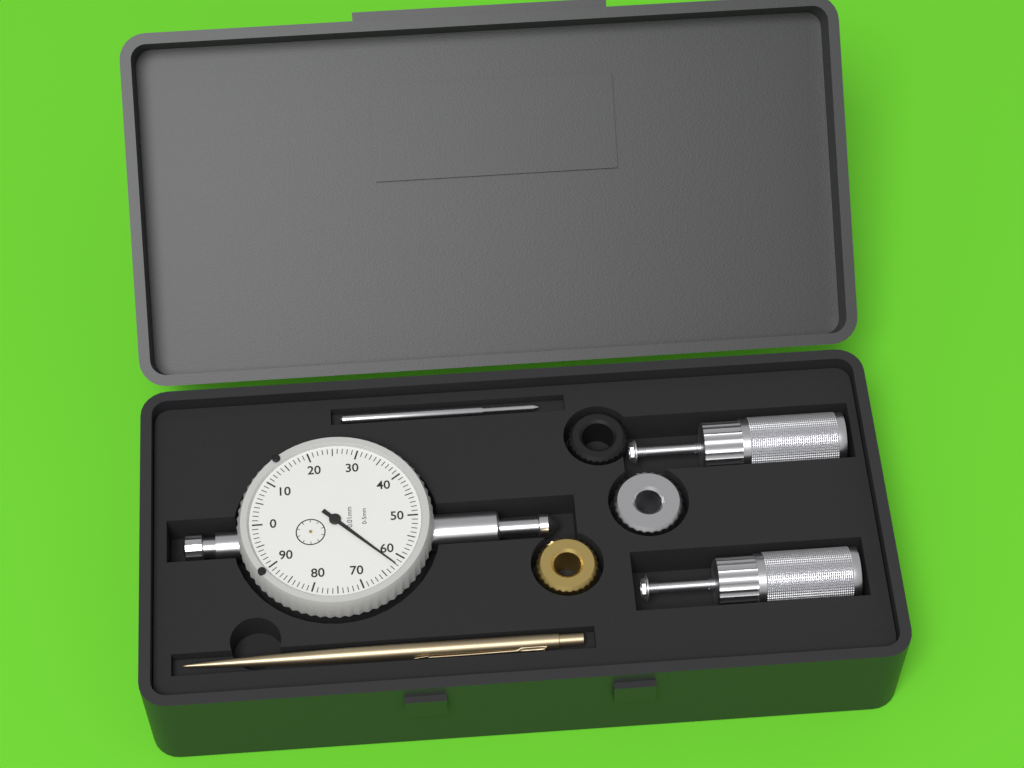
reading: 0.62 mm
